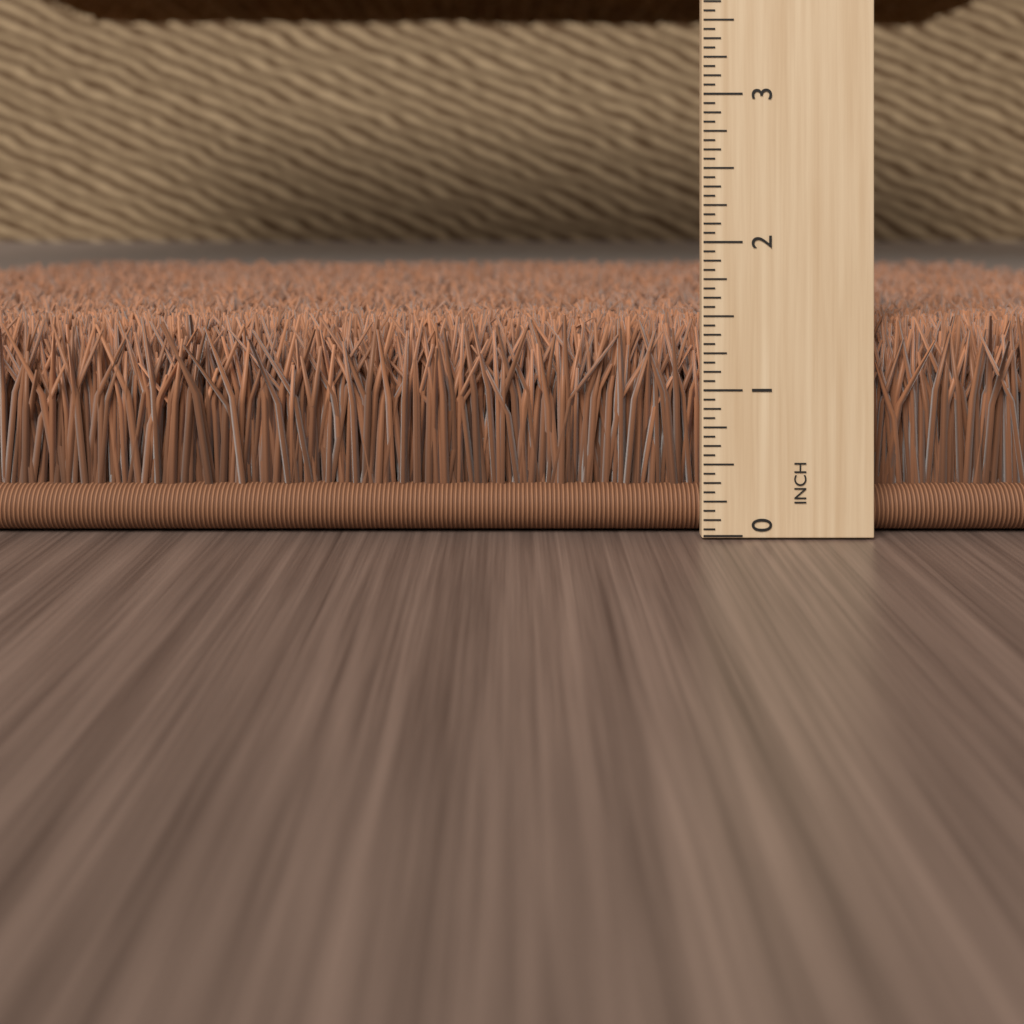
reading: 1.5000 in
